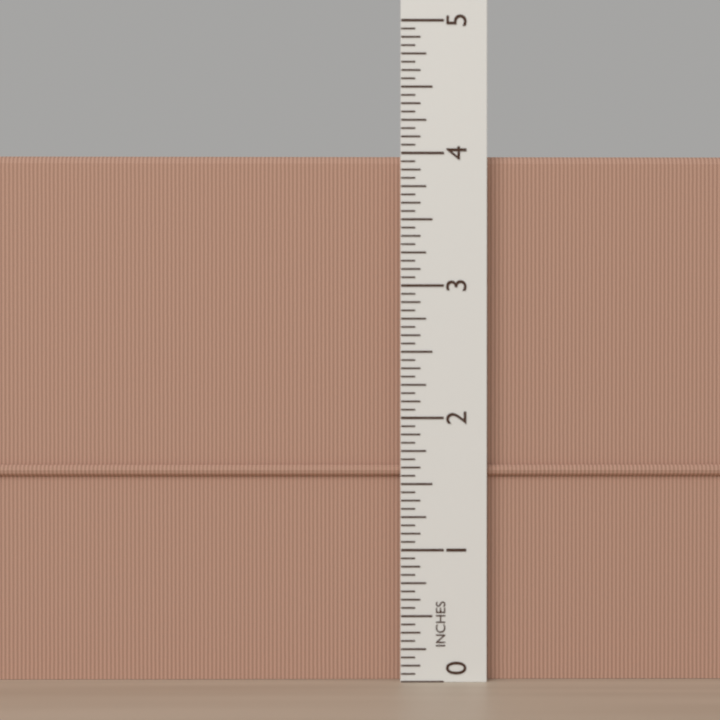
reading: 4.0000 in
